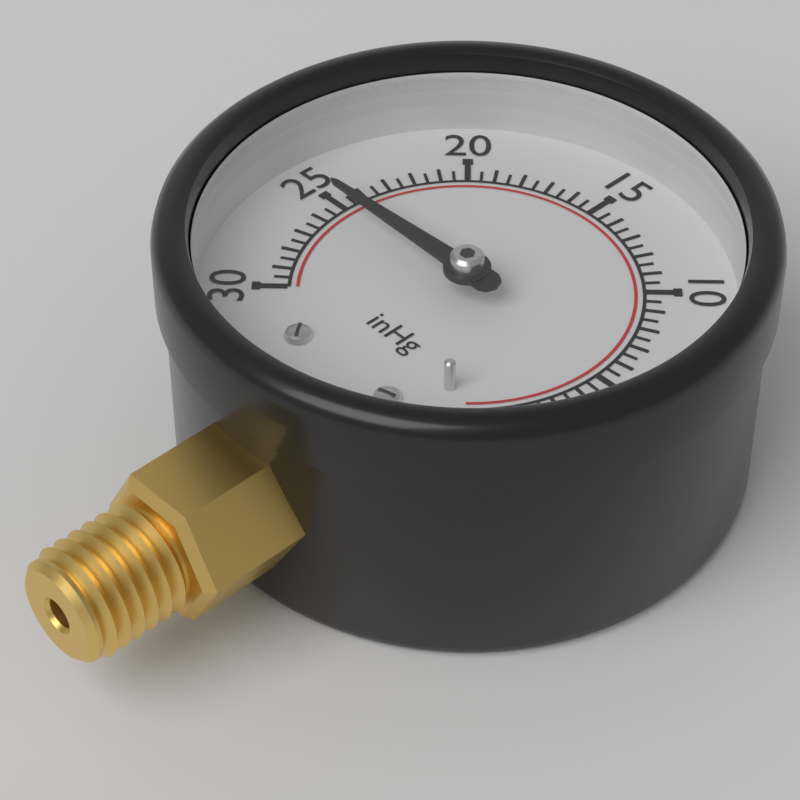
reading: 25.0 inHg
